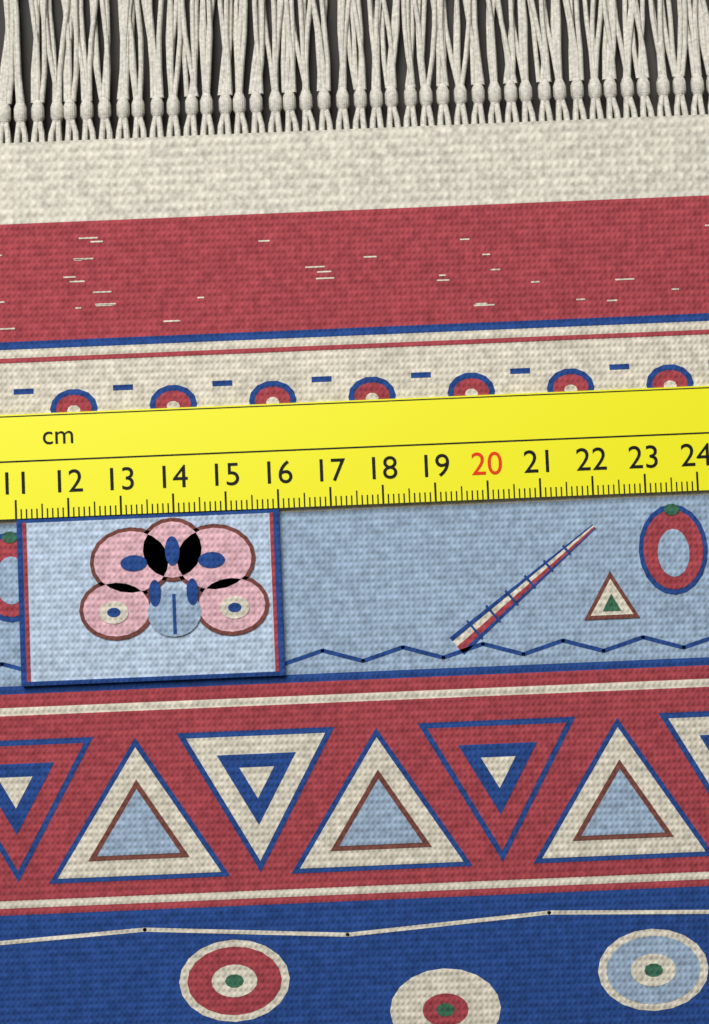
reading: 16.0 cm
